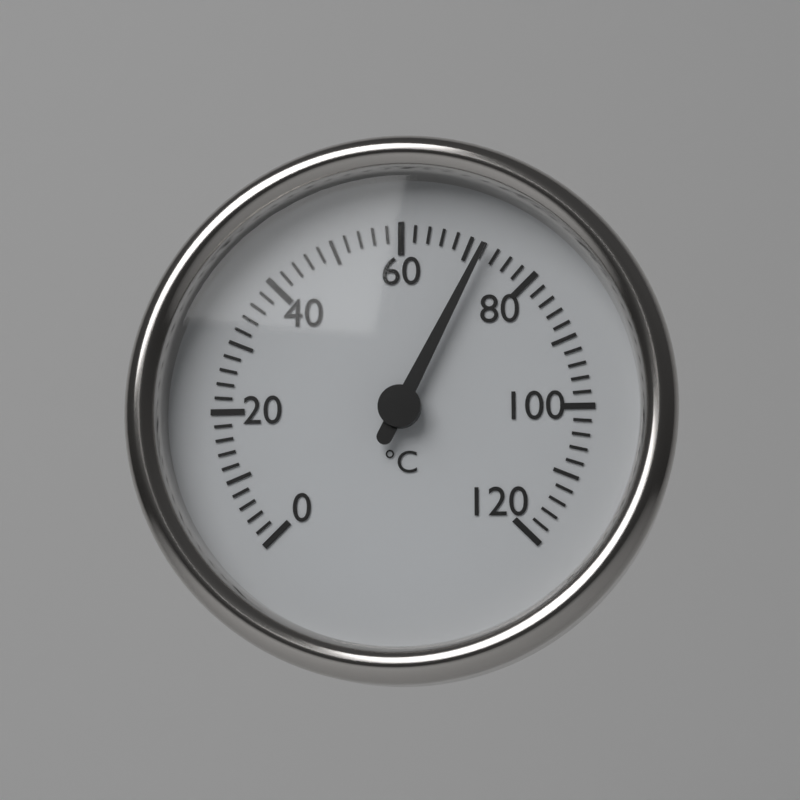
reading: 72 °C
